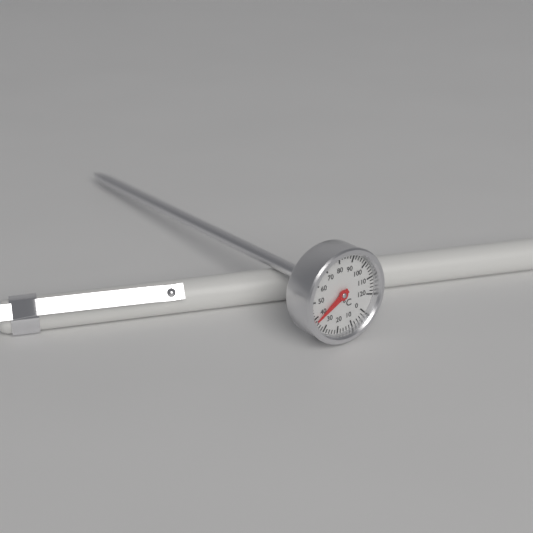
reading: 38 °C
